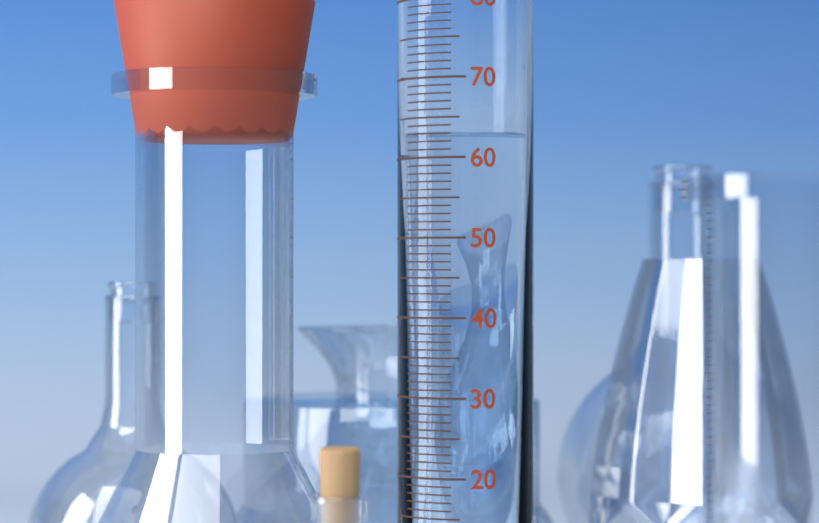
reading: 63 ml
